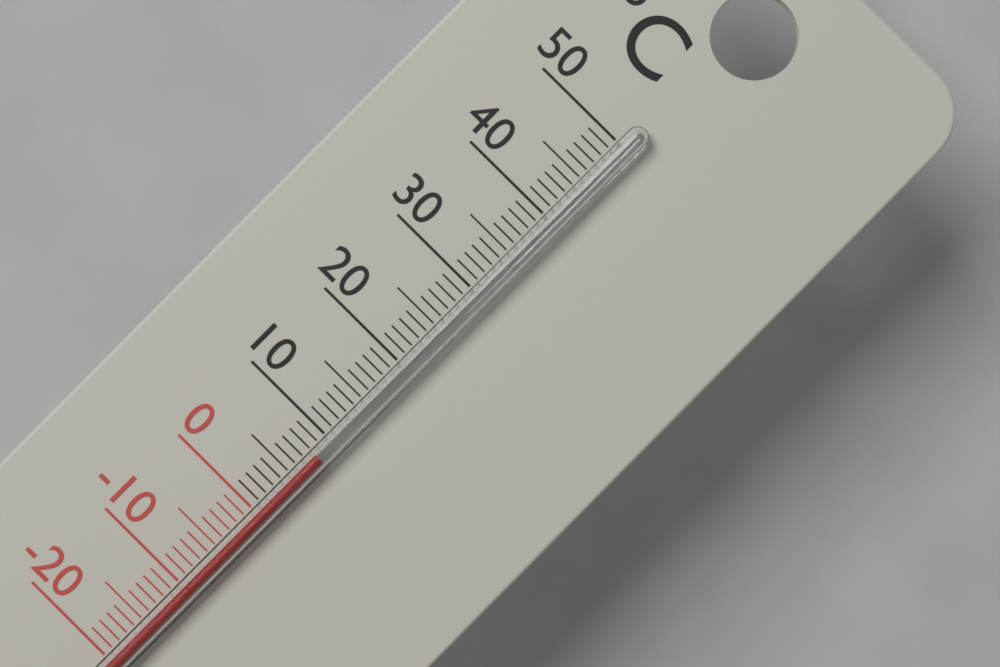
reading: 8 °C
